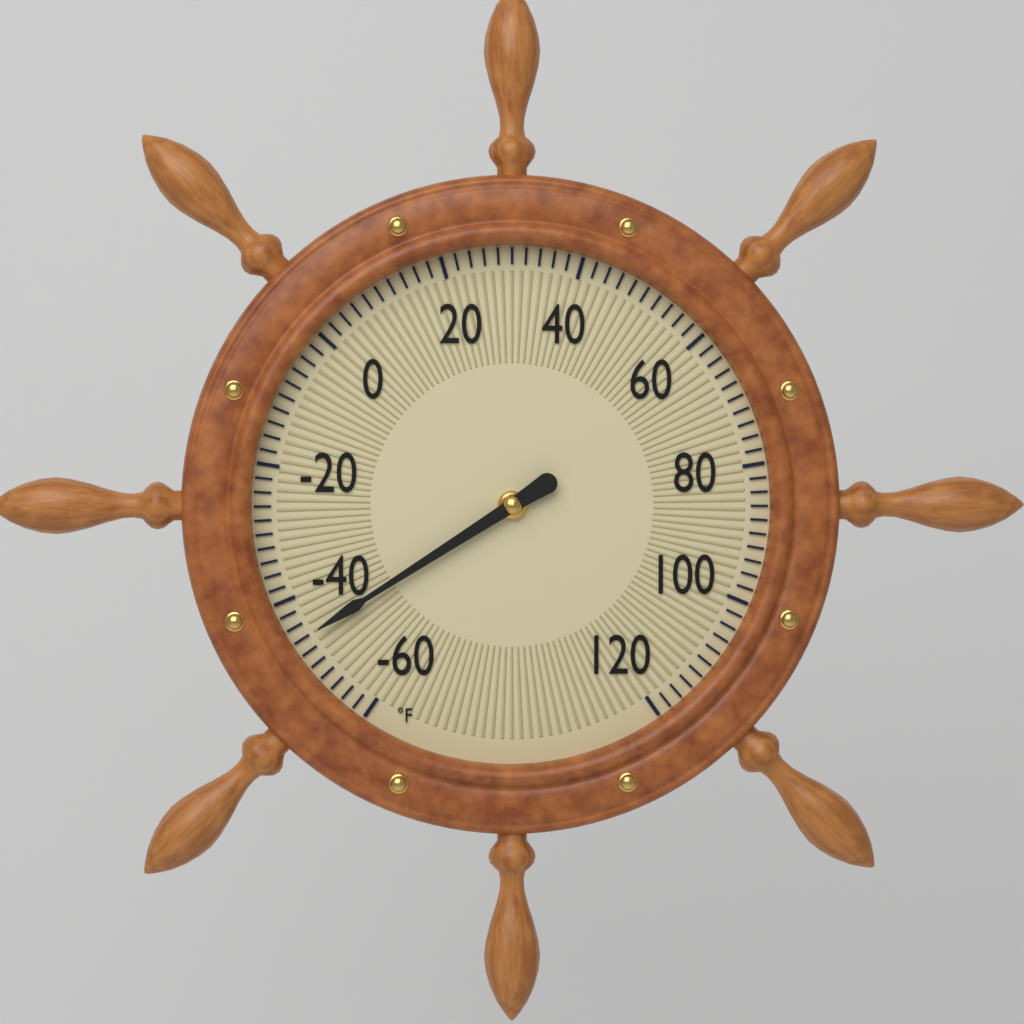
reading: -46 °F
